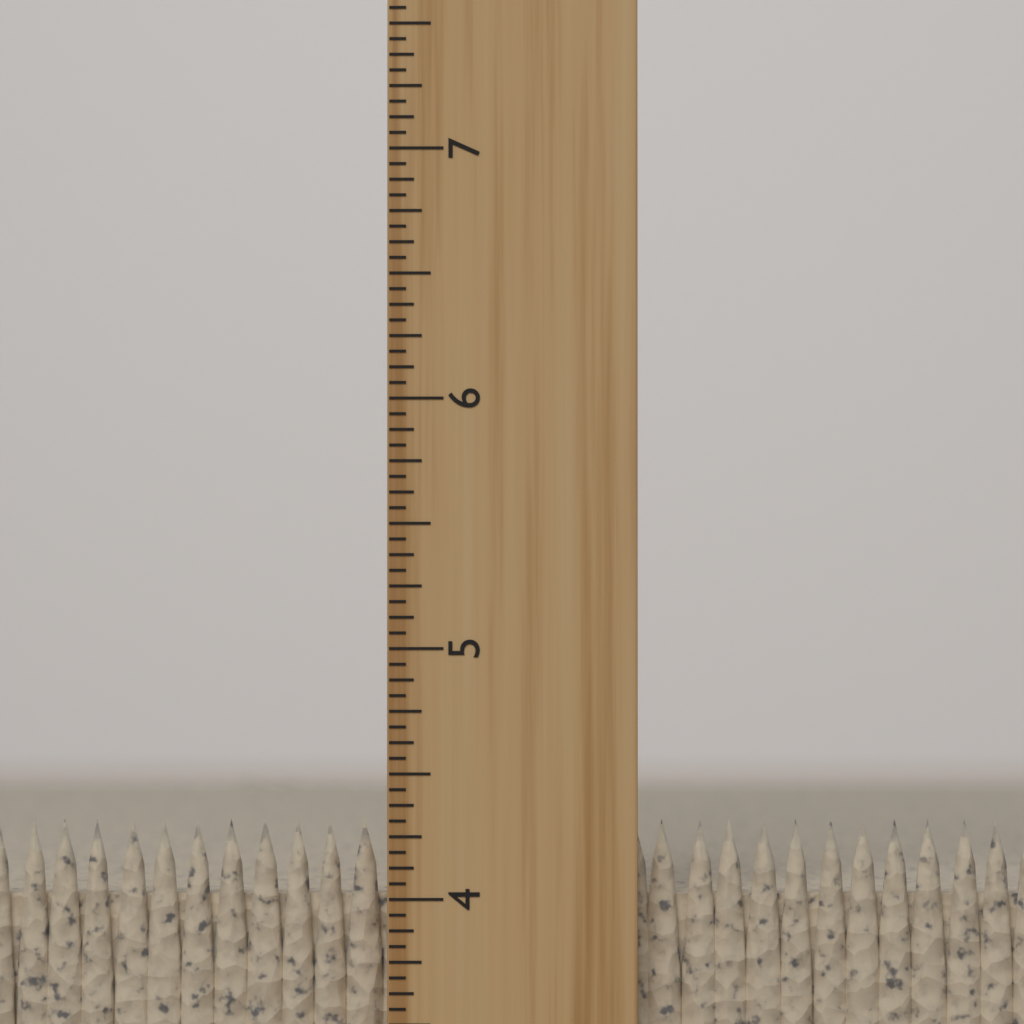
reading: 4.3125 inch
